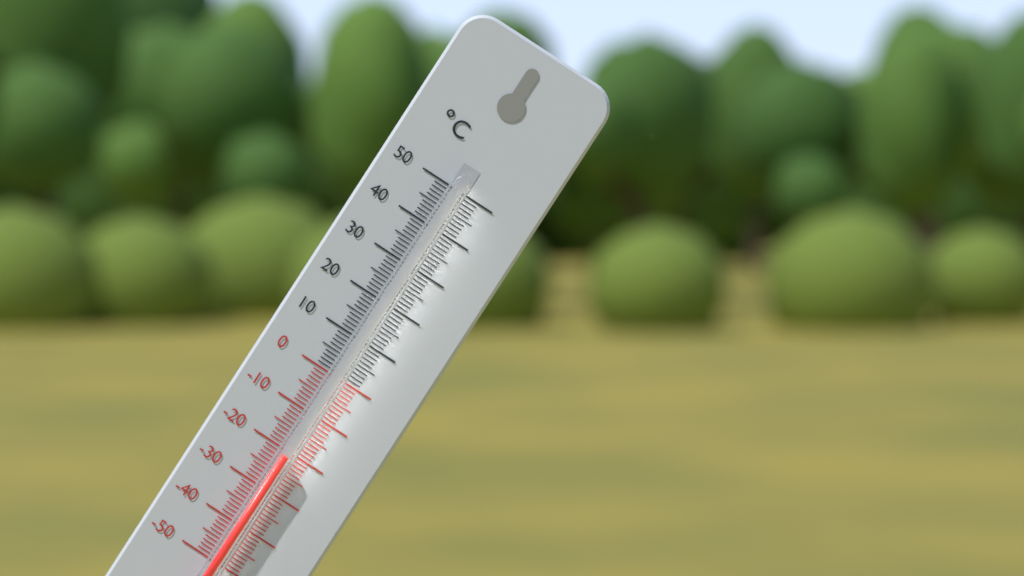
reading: -21 °C
